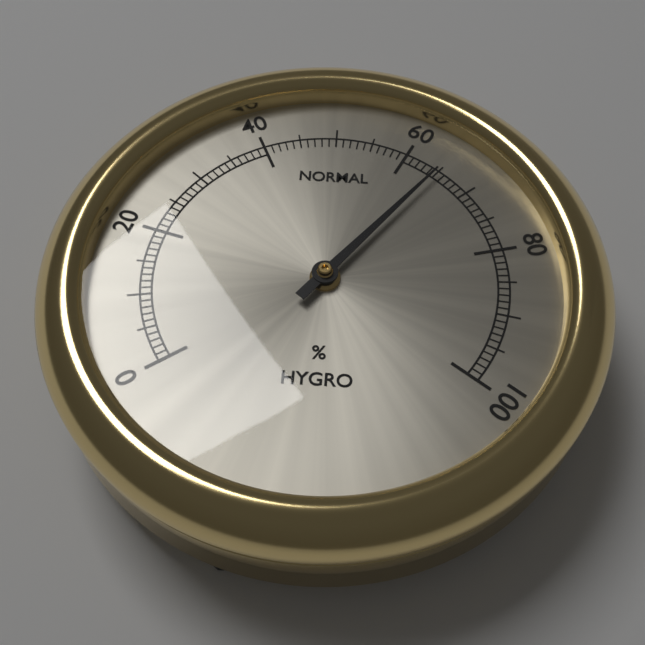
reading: 65 %
